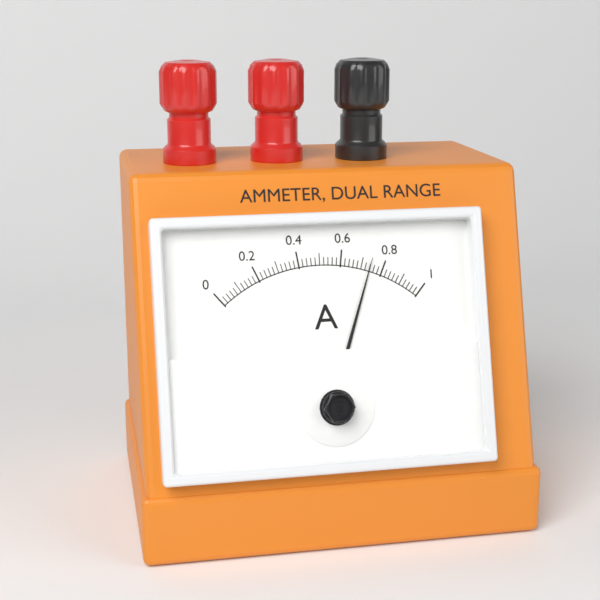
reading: 0.74 A
